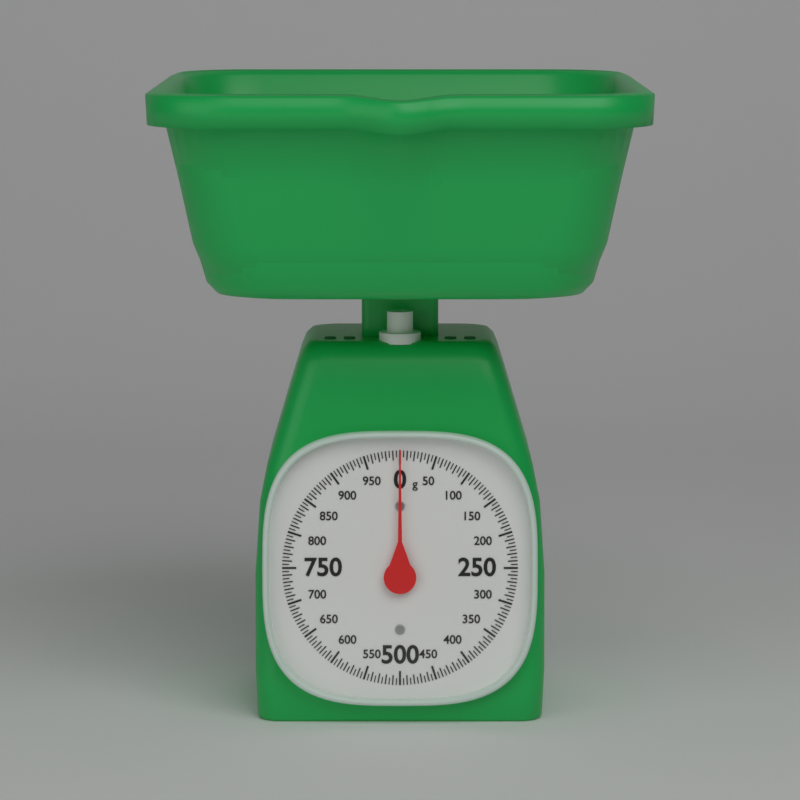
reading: 0 g
